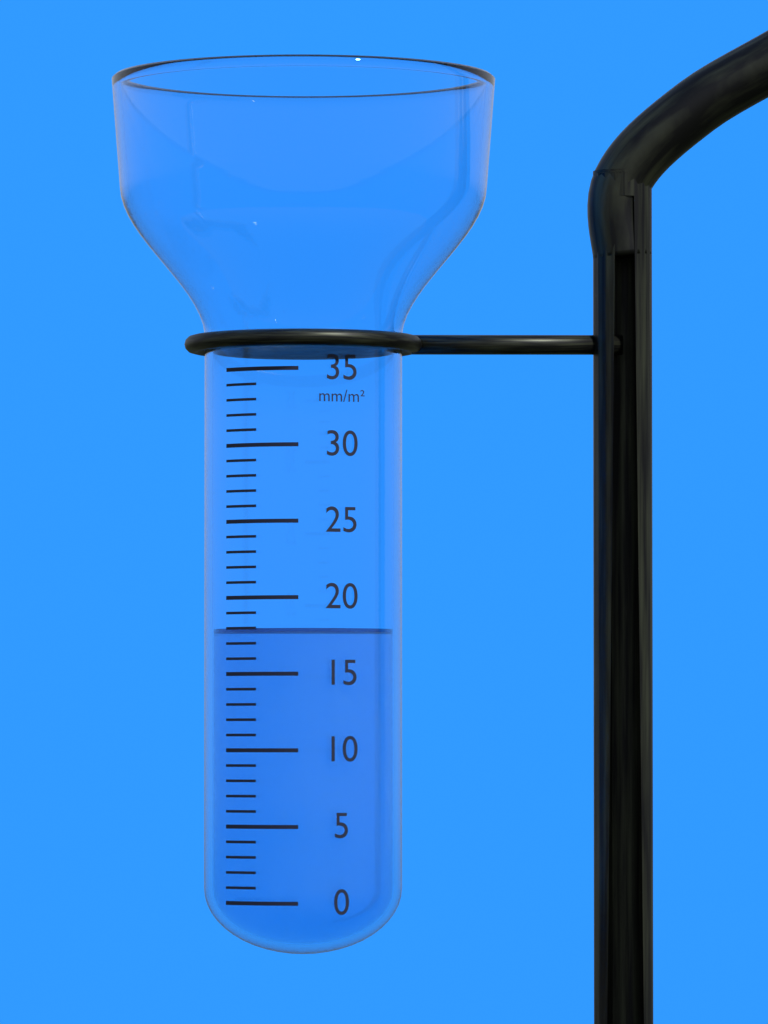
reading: 18 mm/m²
